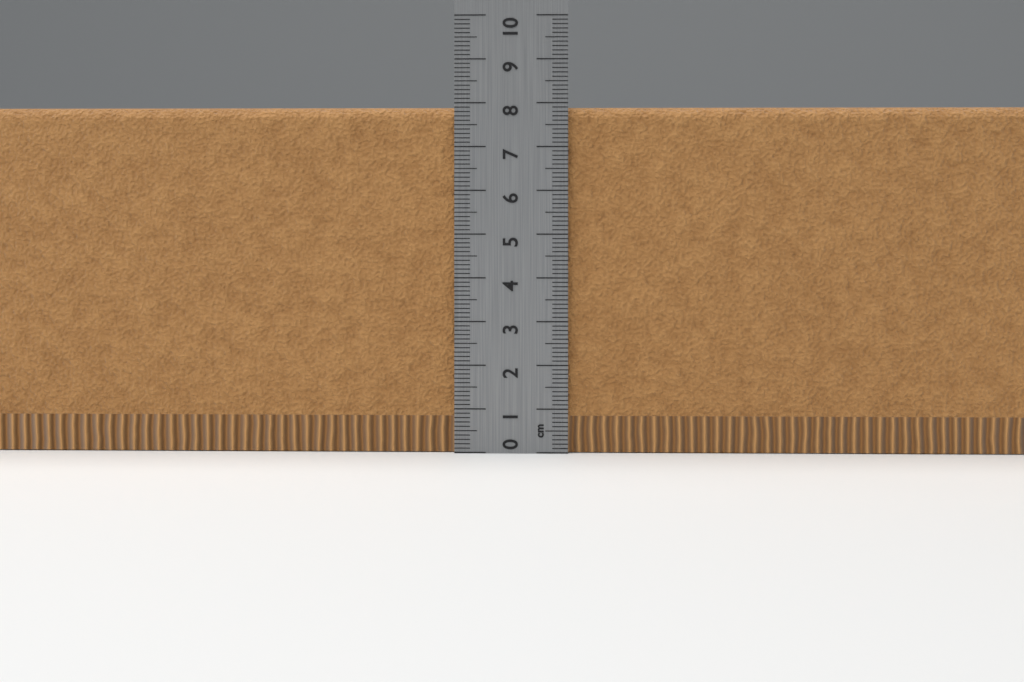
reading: 7.9 cm
